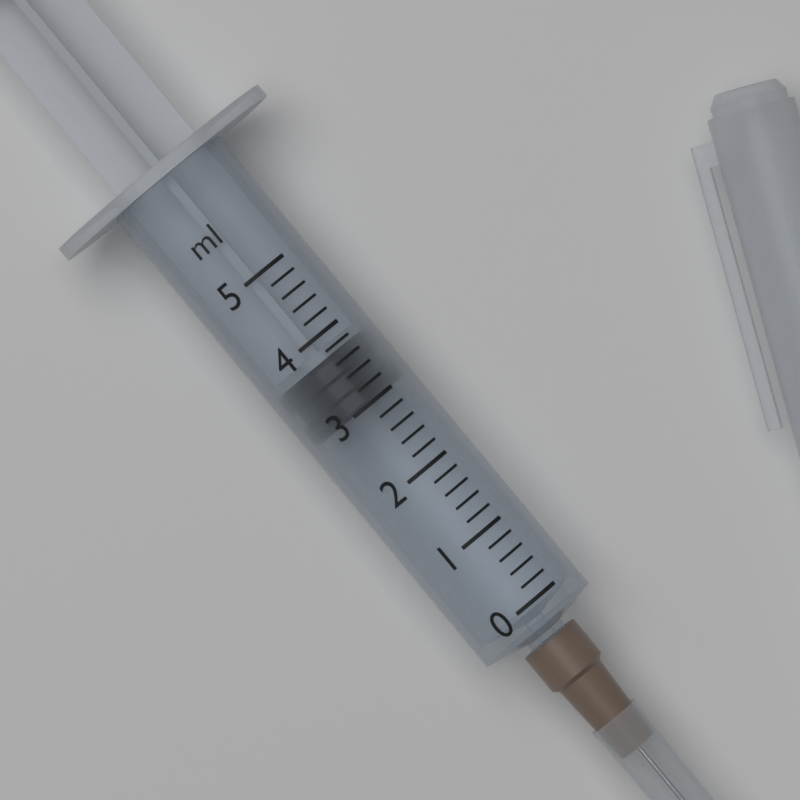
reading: 3.0 ml
